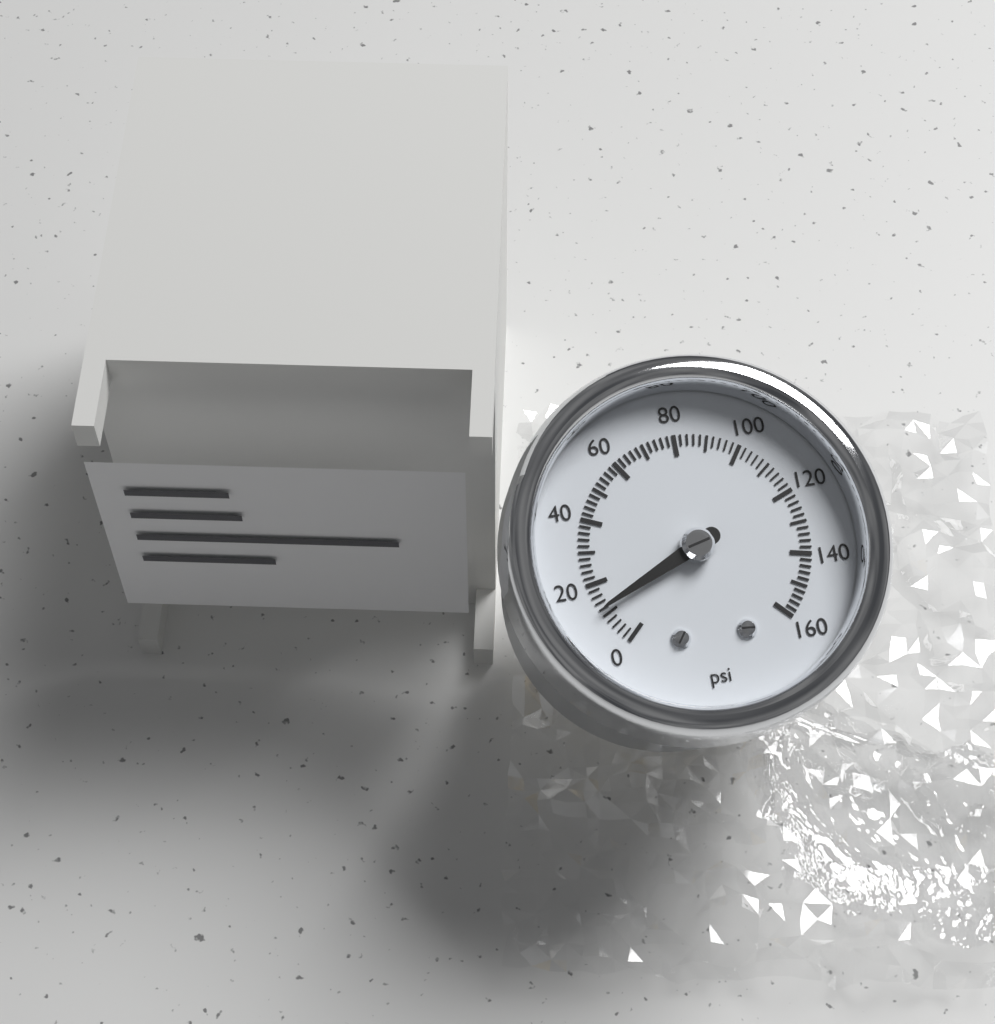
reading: 12 psi
